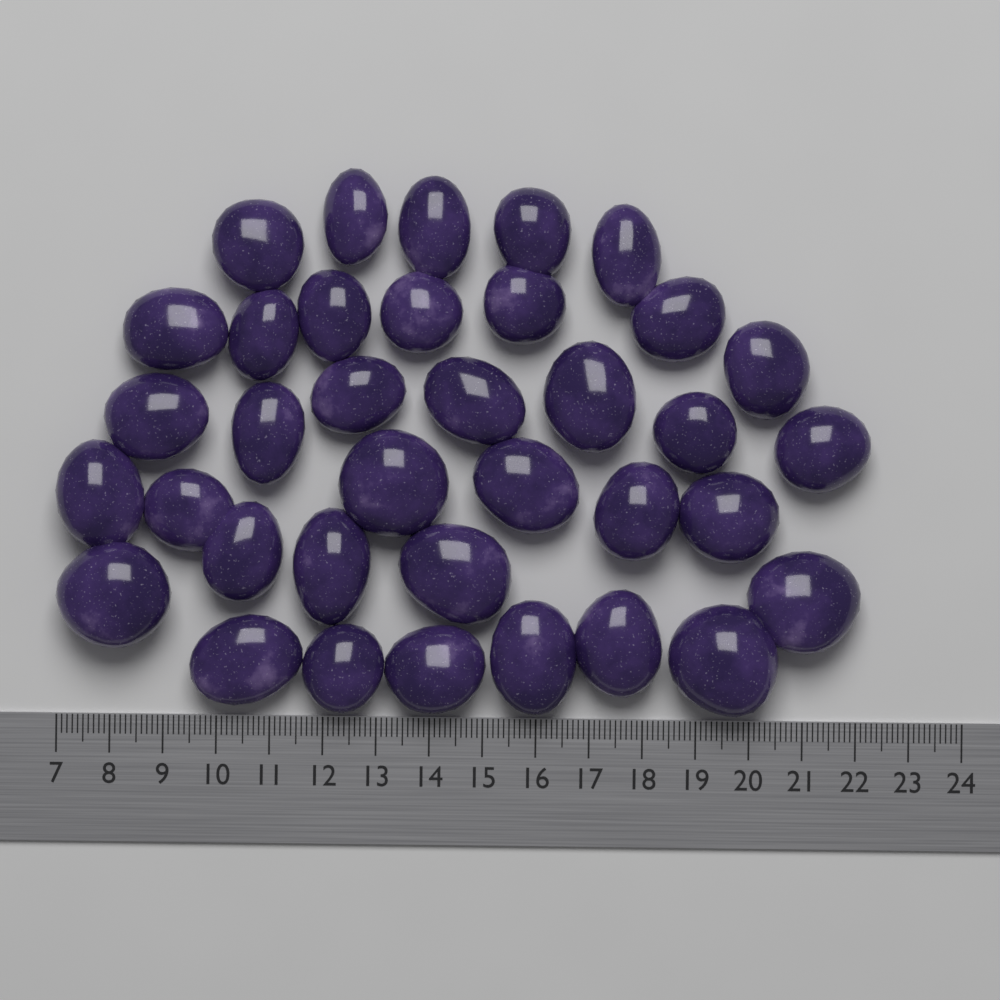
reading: 22.2 (no unit)
